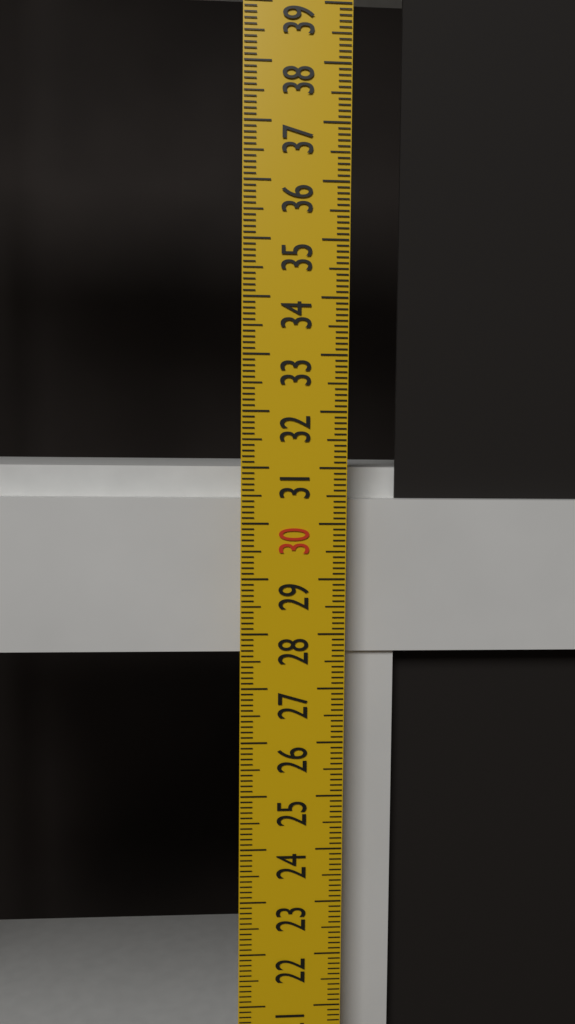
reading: 30.4 cm
